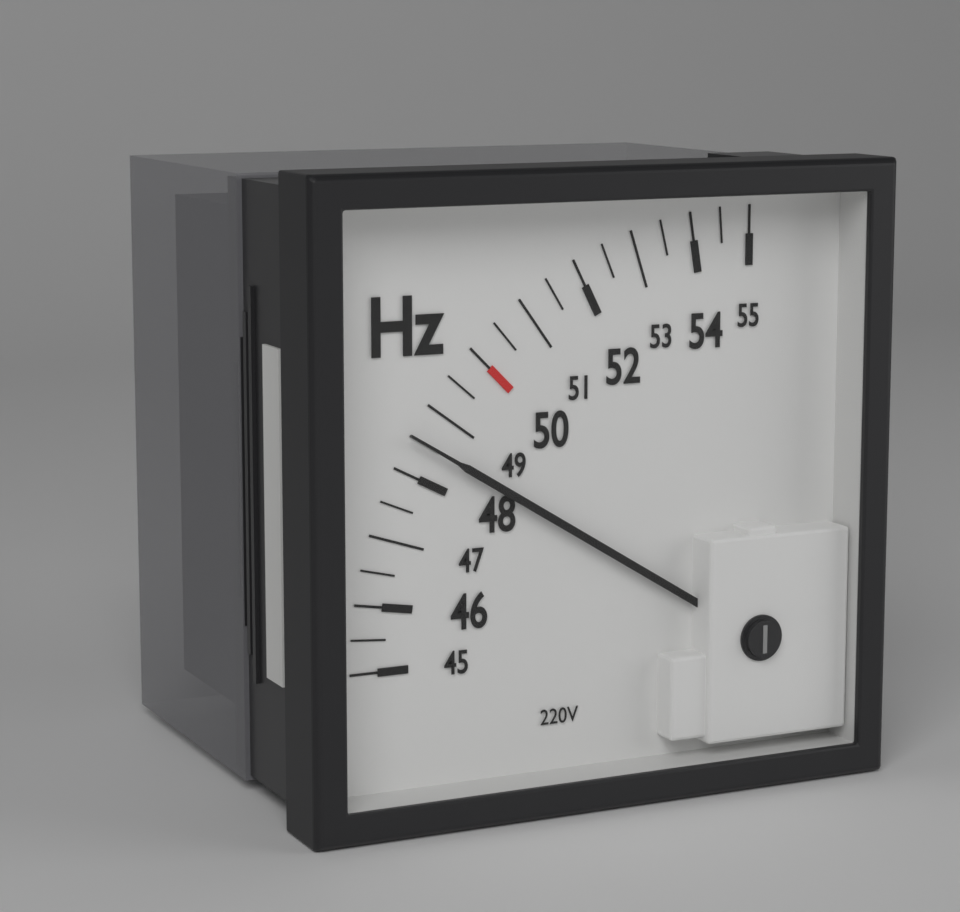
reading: 48.5 Hz
